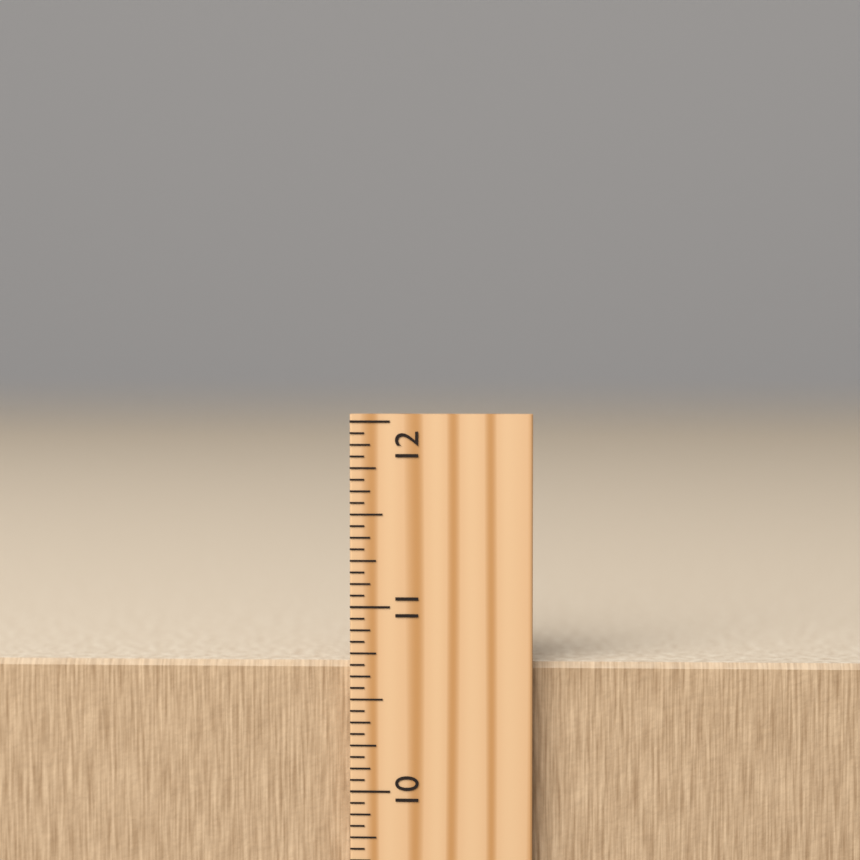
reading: 10.6875 inch
